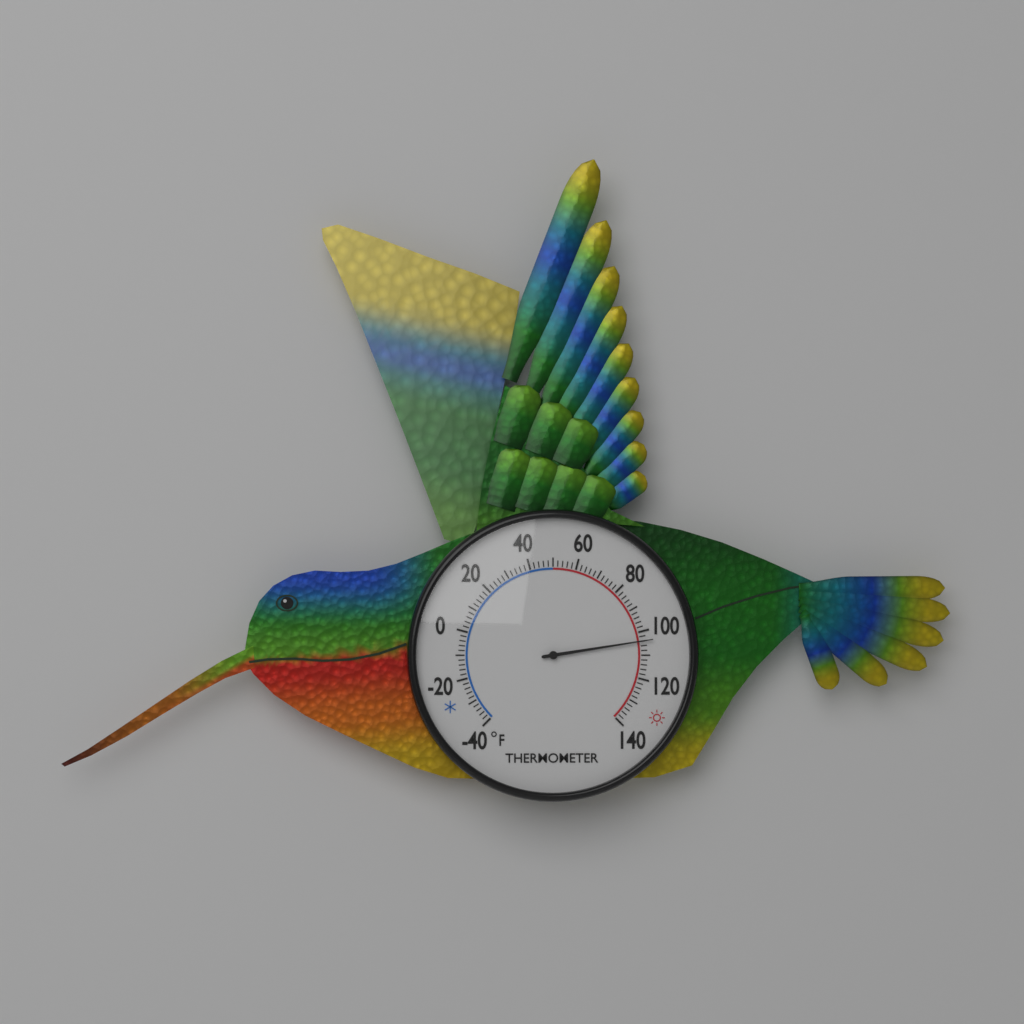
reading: 104 °F
